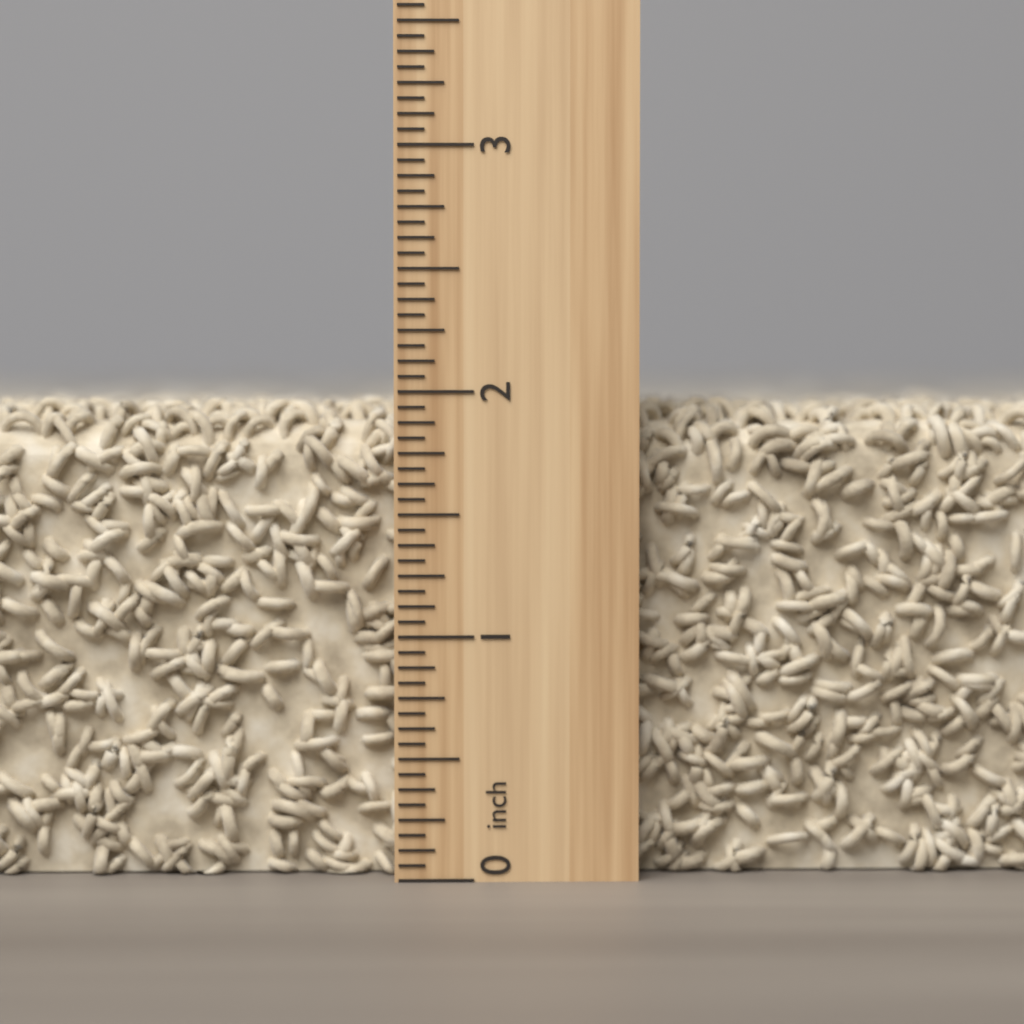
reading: 2.0000 inch
